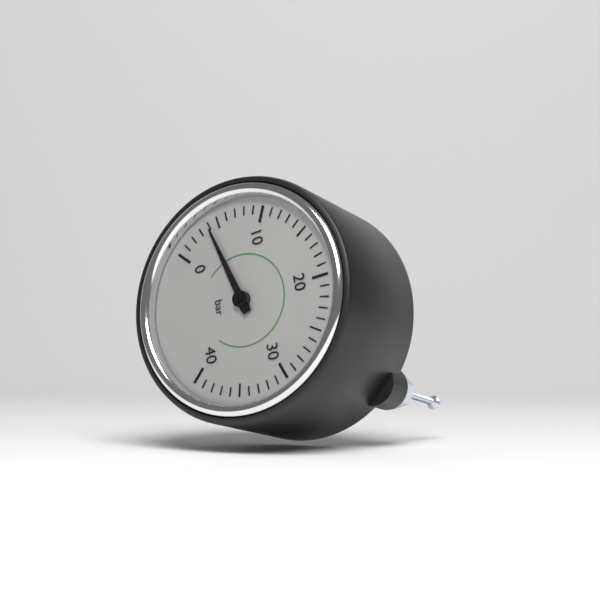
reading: 4 bar
